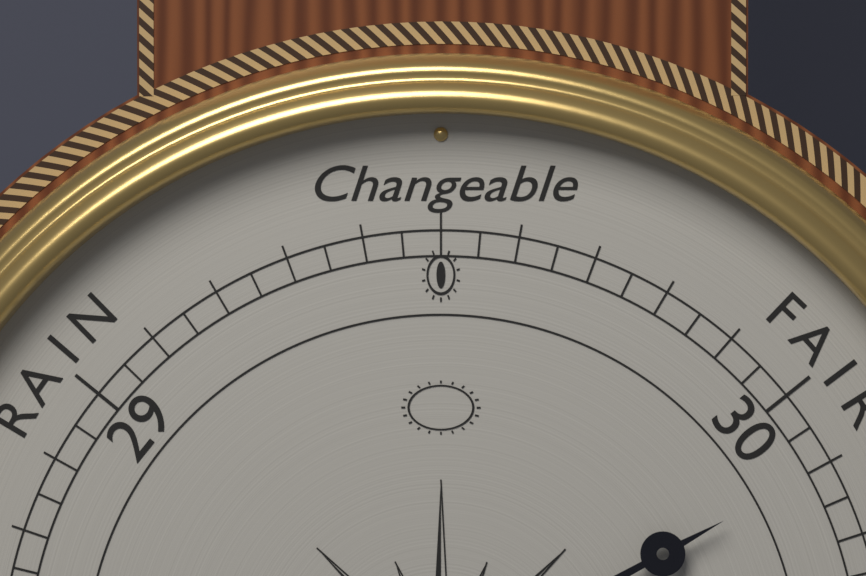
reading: 30.10 (no unit)
